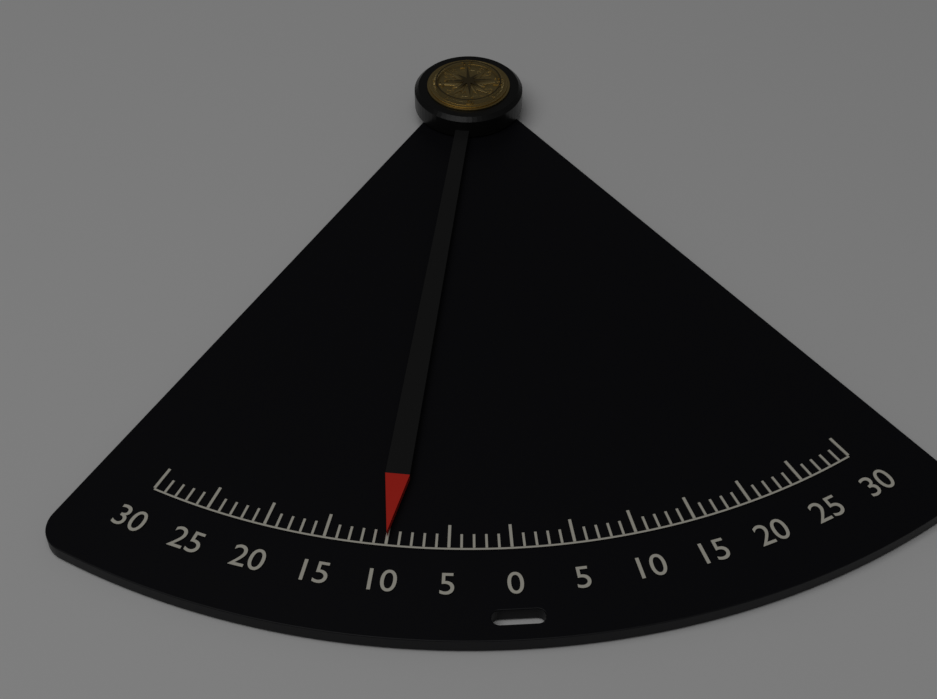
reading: -10 (no unit)
